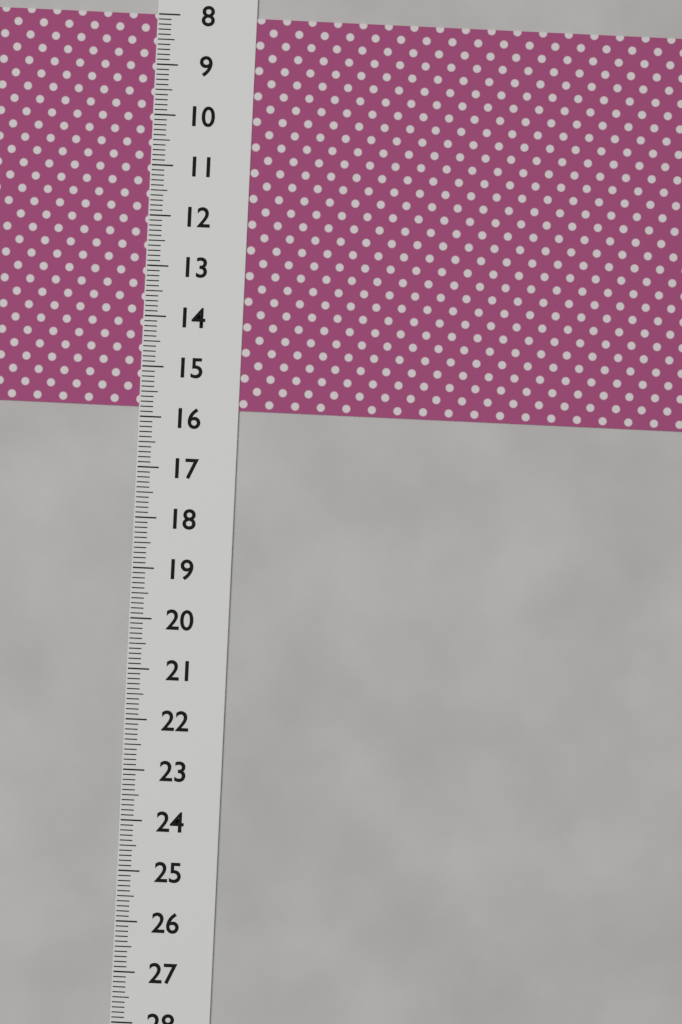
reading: 15.8 (no unit)
